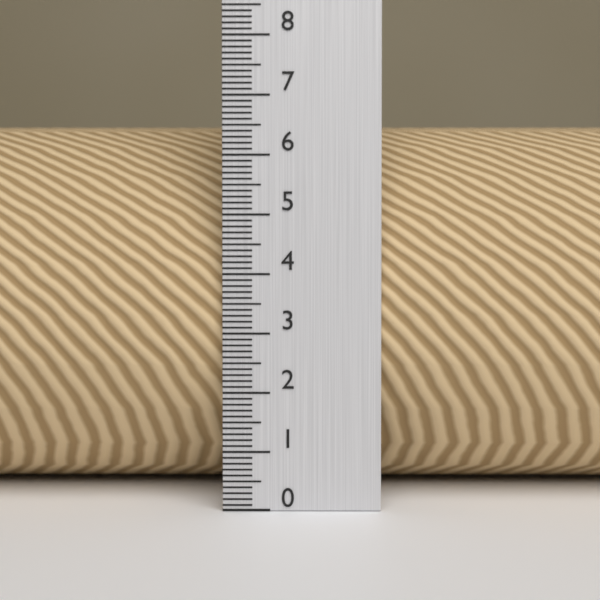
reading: 6.6 (no unit)
